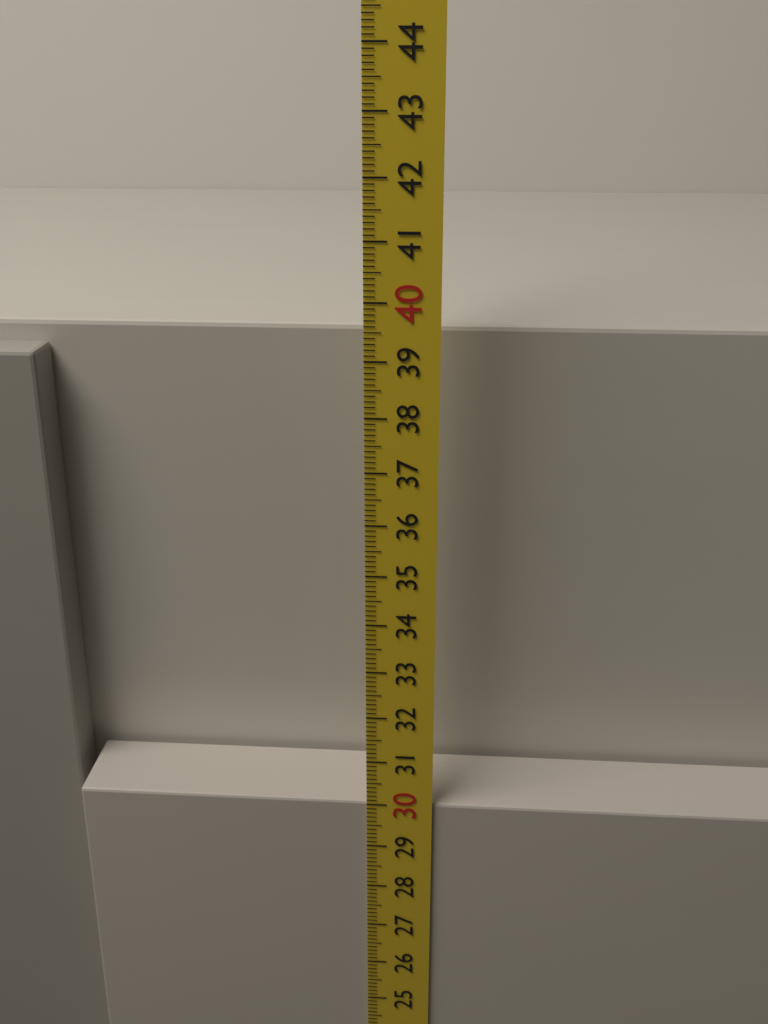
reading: 30.0 cm
